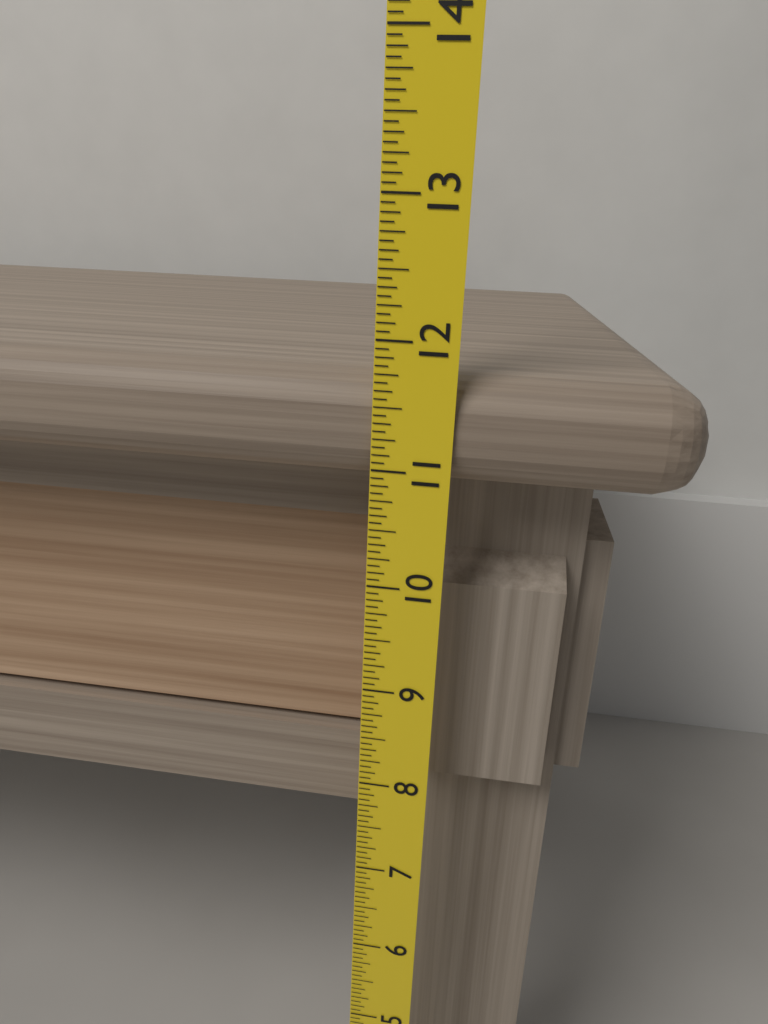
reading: 11.7500 (no unit)
